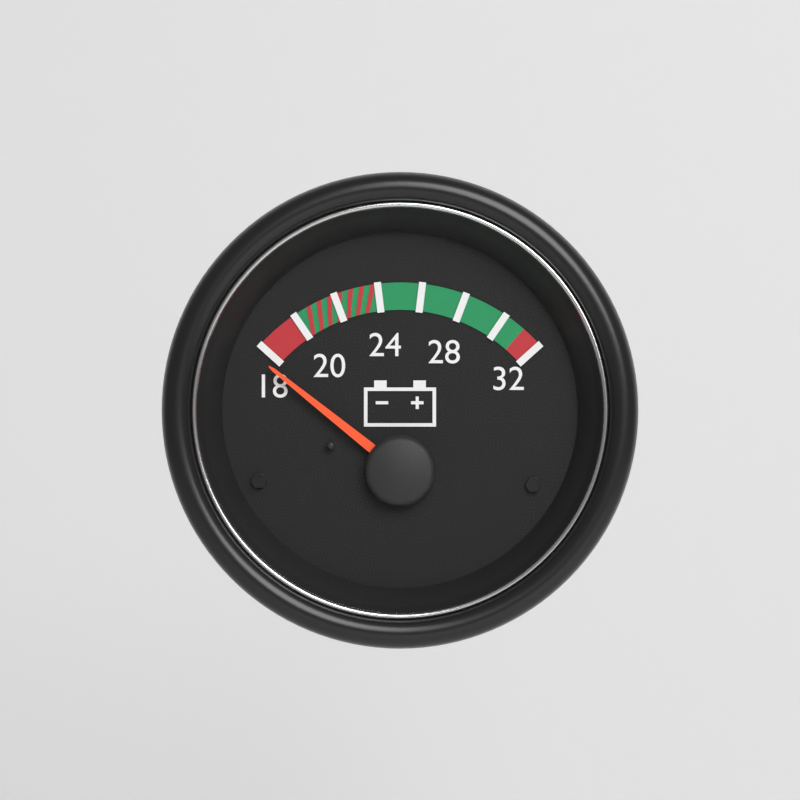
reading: 17.5 (no unit)
